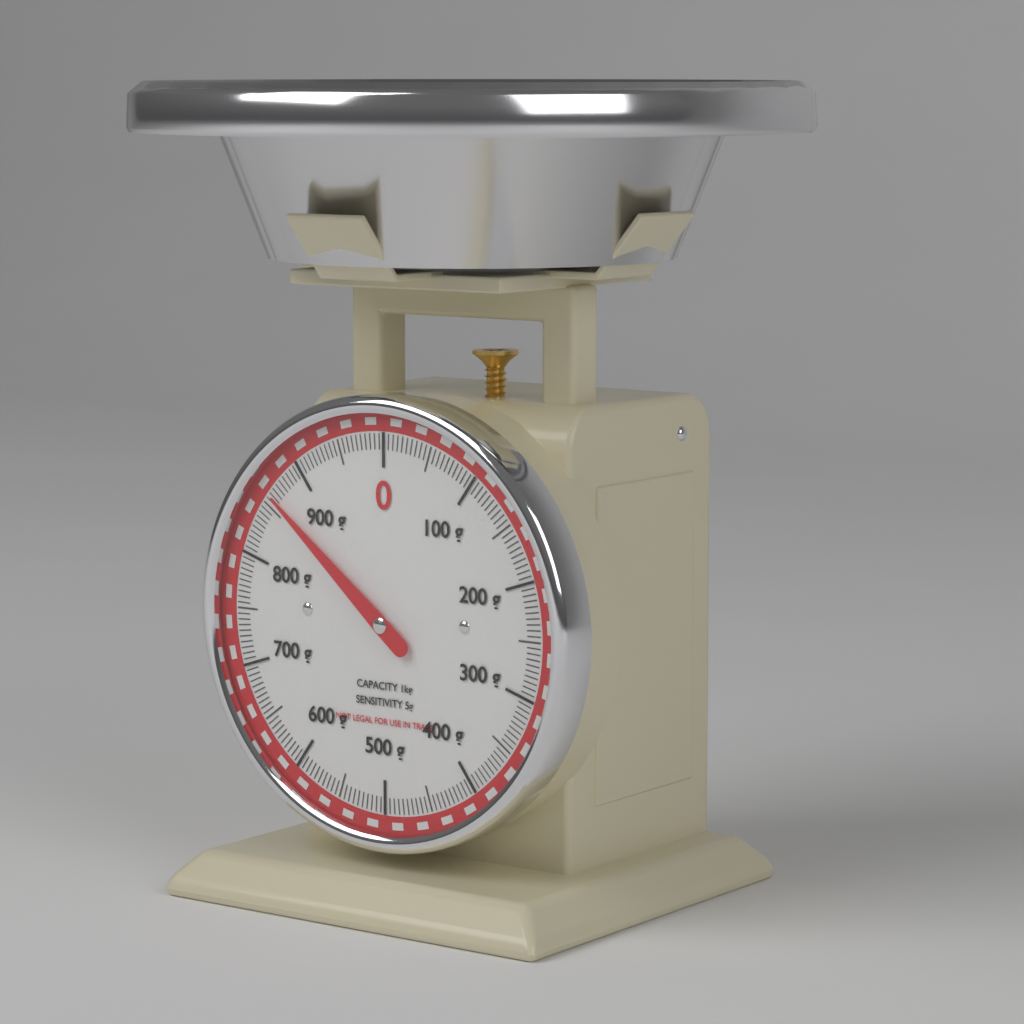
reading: 860 g
